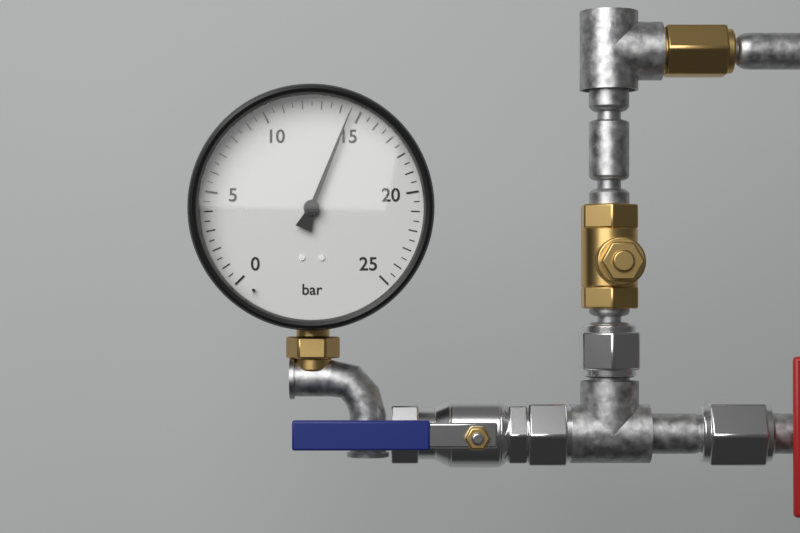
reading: 14.5 bar
